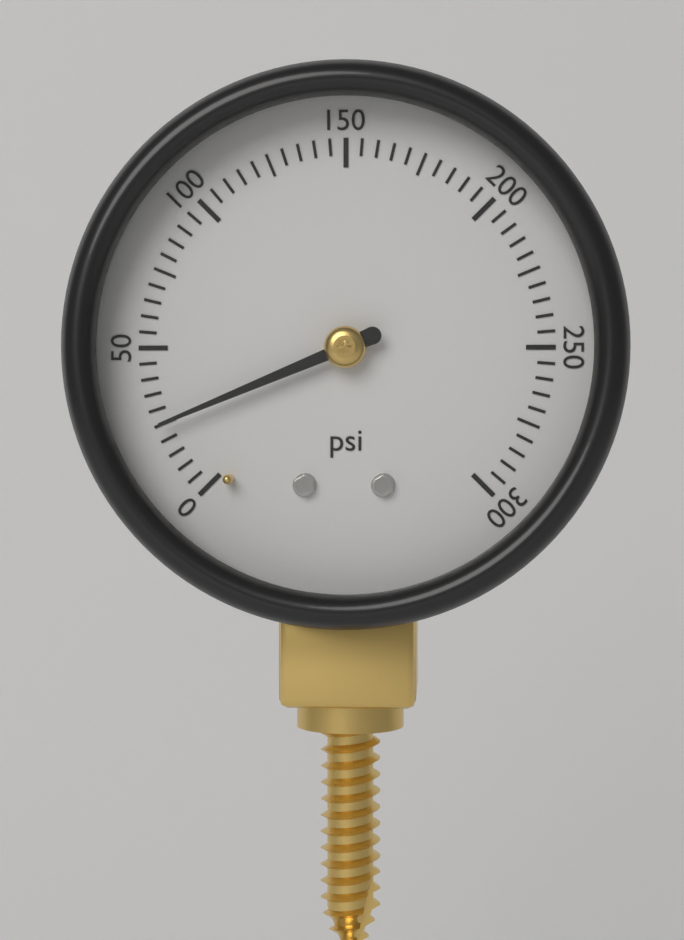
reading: 25 psi
